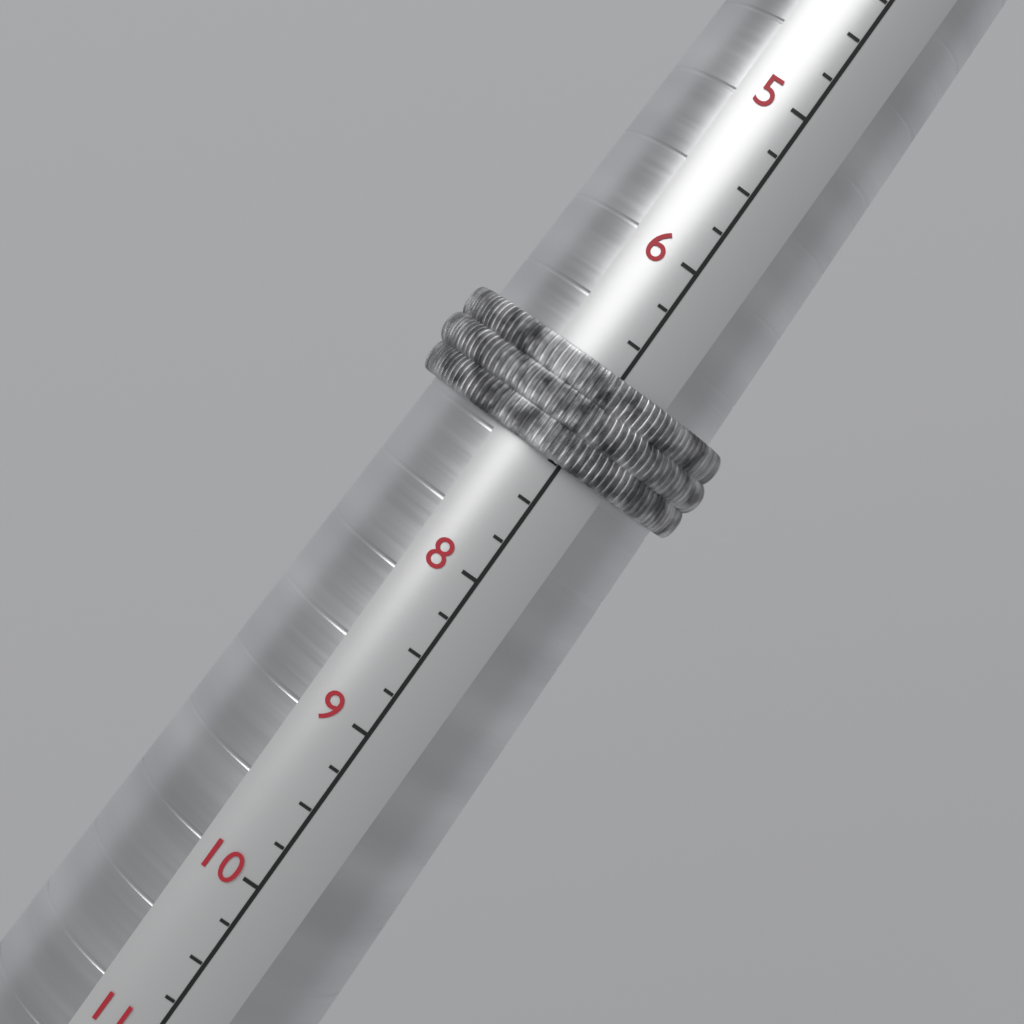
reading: 7.25 (no unit)
